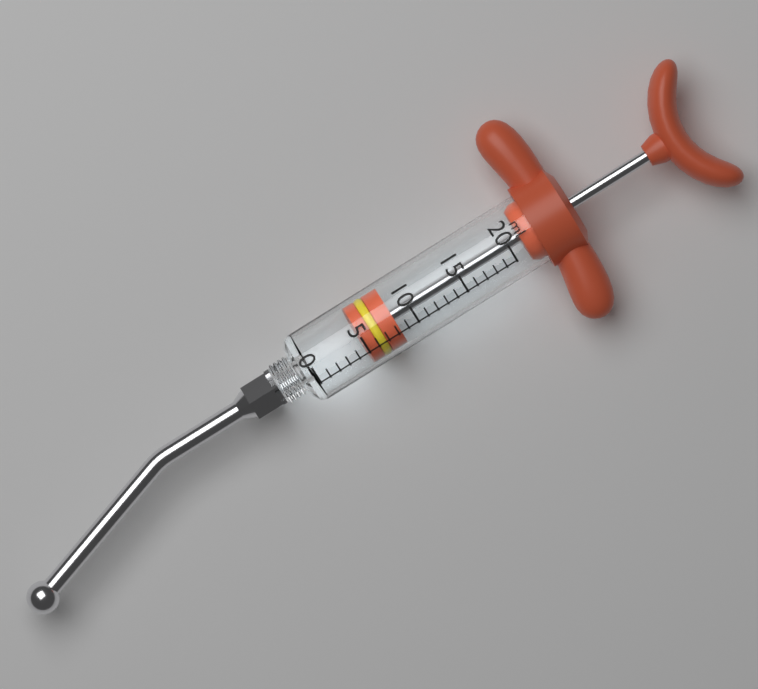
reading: 5 ml
